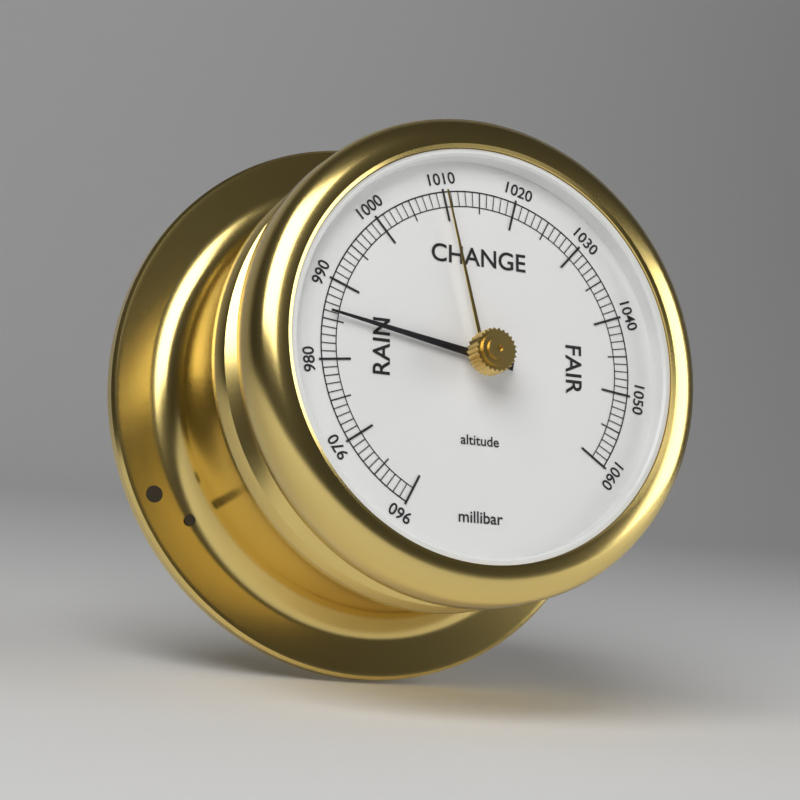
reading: 986 millibar
